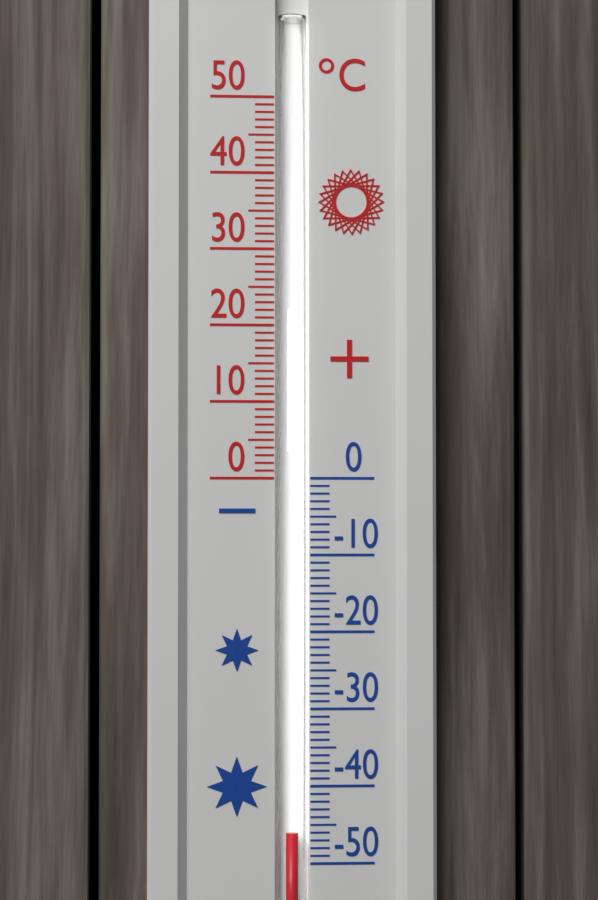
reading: -46 °C
